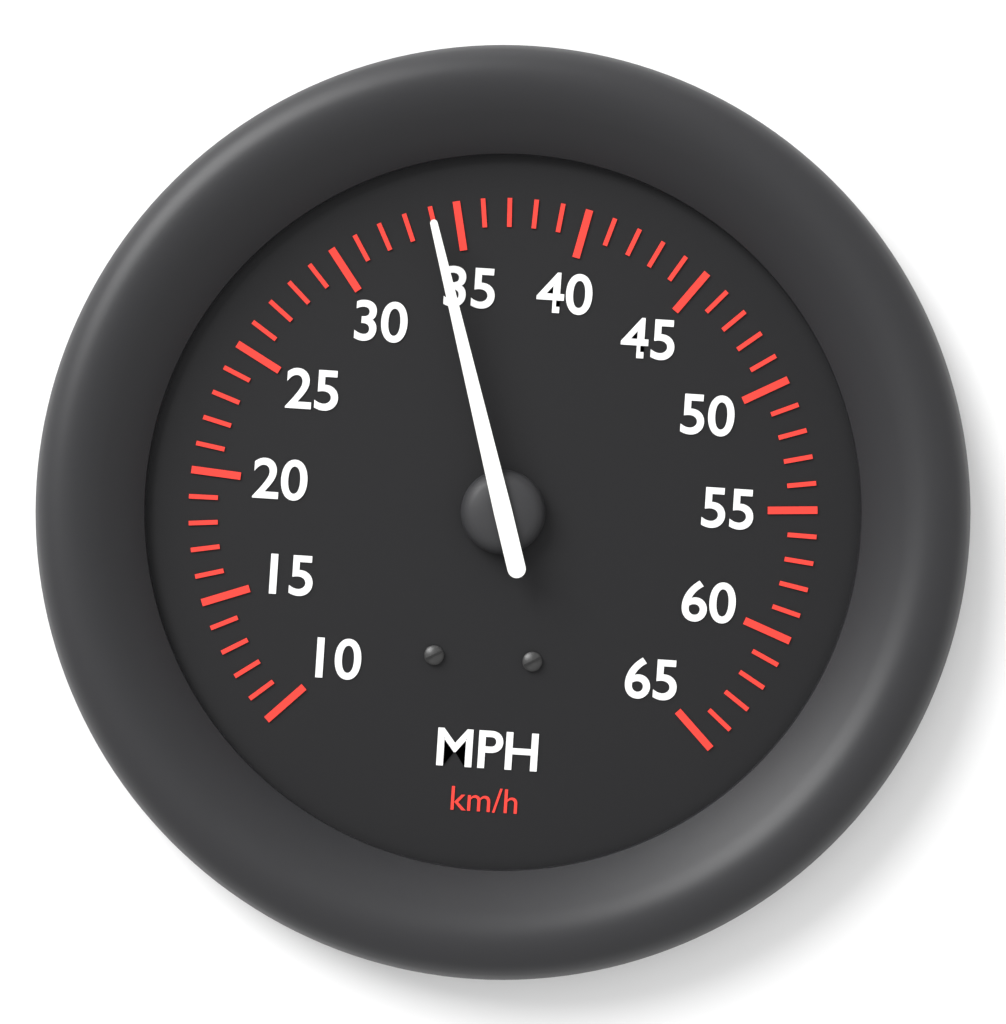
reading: 34 mph
